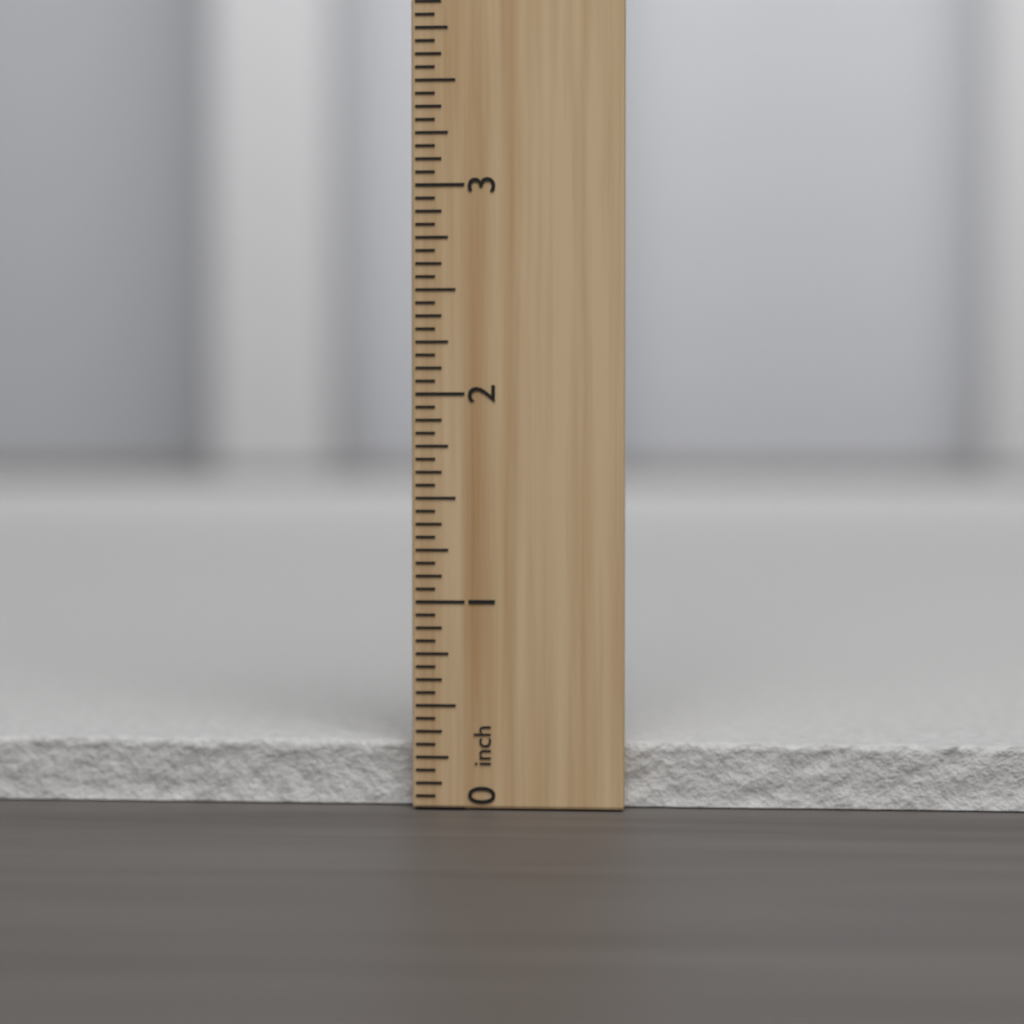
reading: 0.3125 inch
